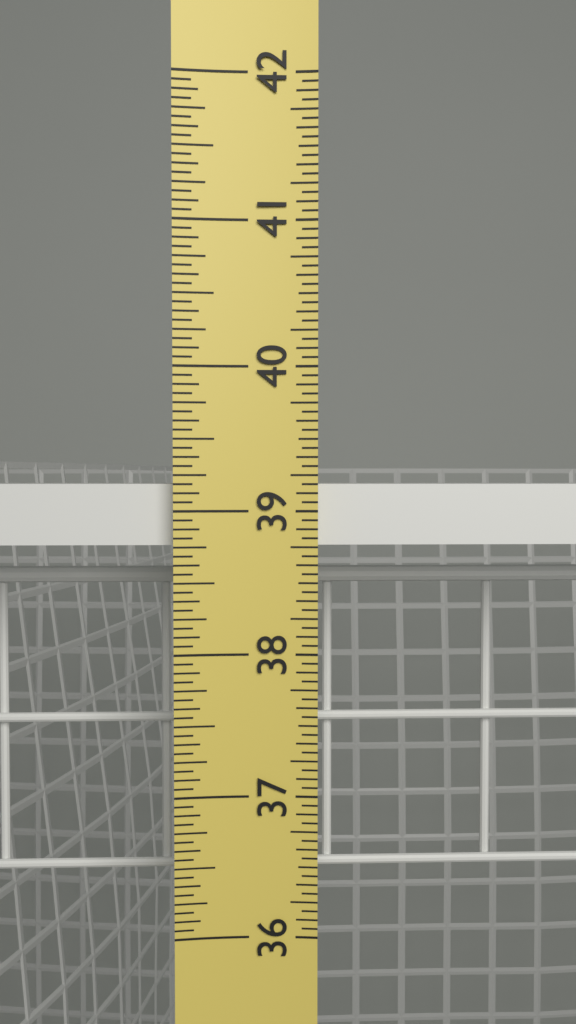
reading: 39.1875 in
